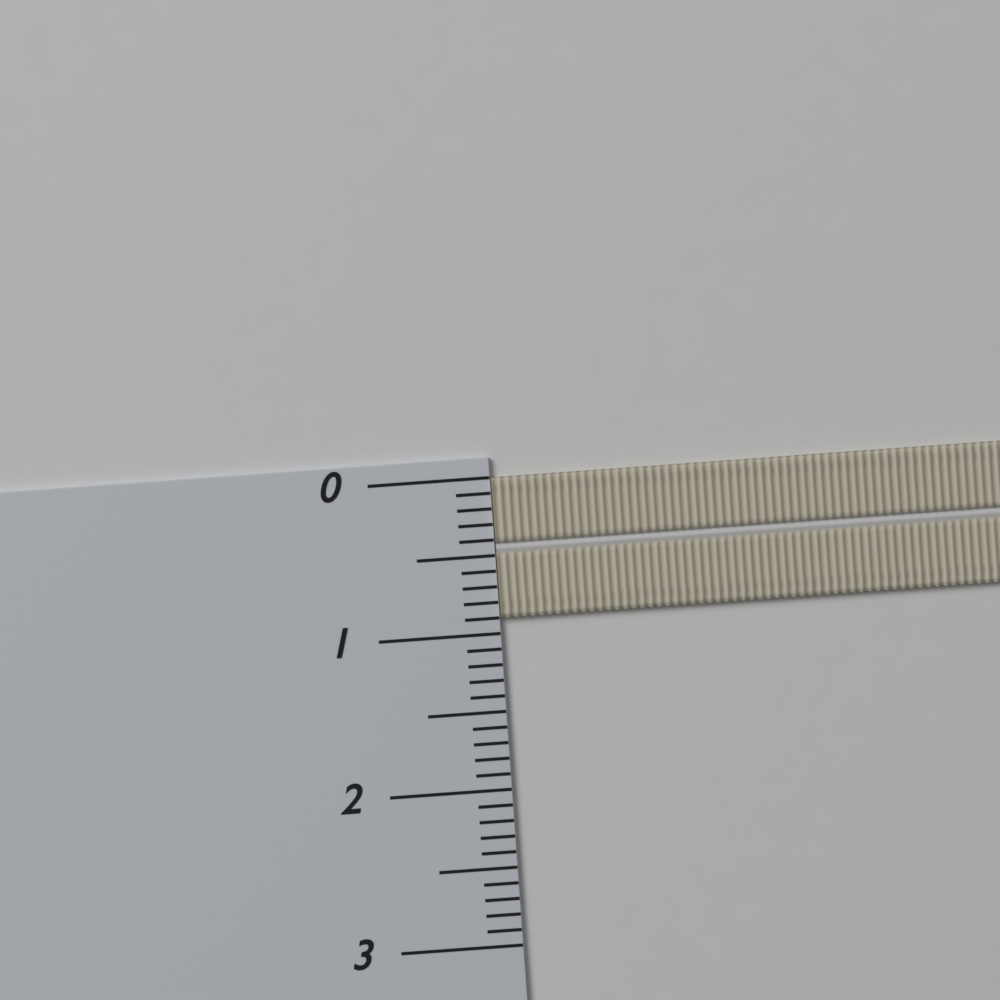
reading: 0.9 (no unit)
